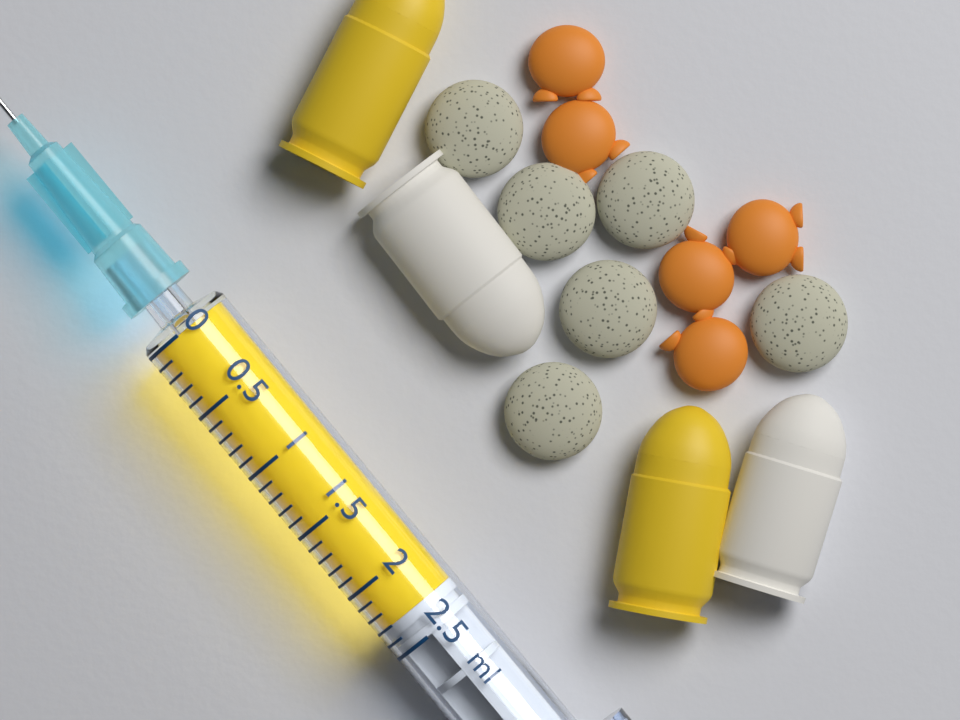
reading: 2.3 ml
